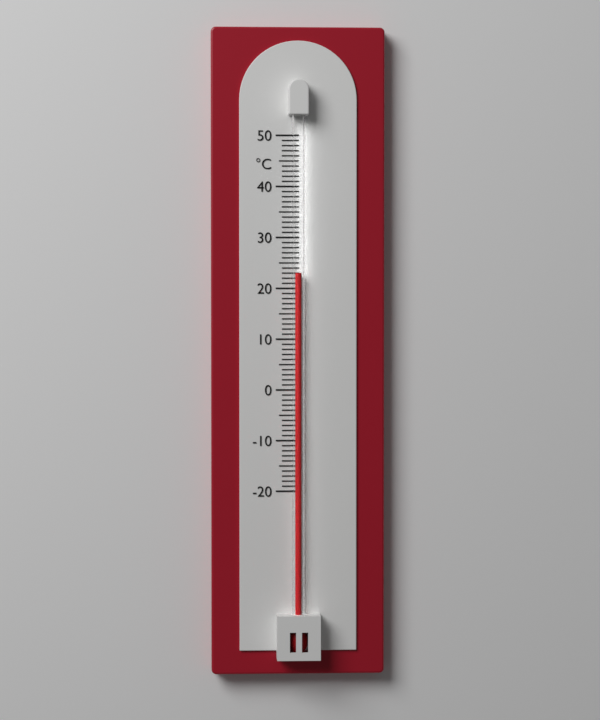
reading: 23 °C
